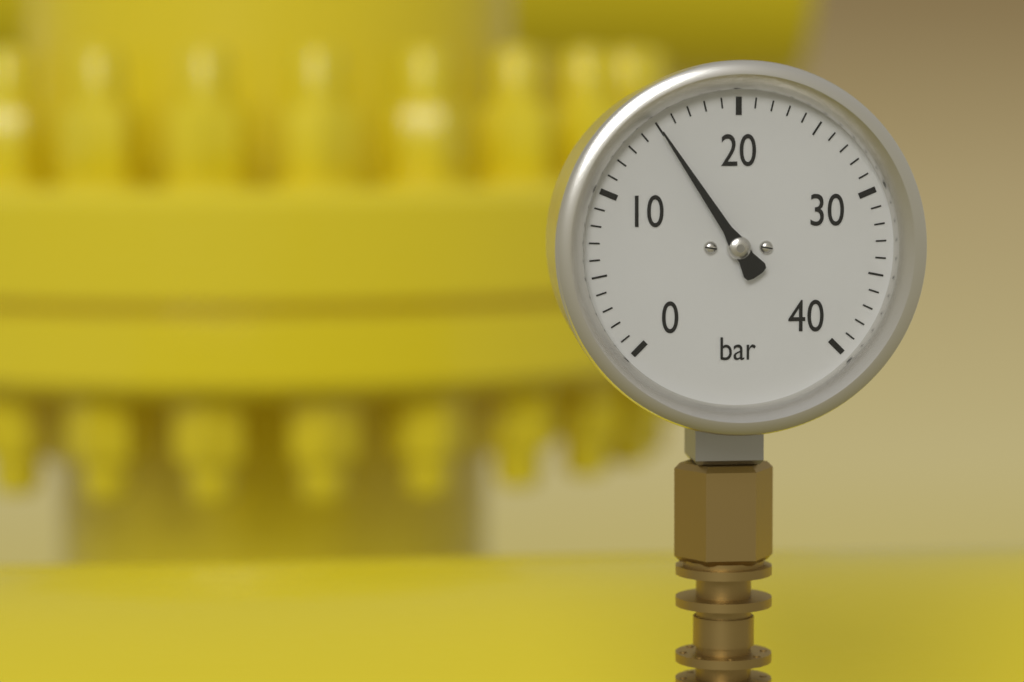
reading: 15 bar
